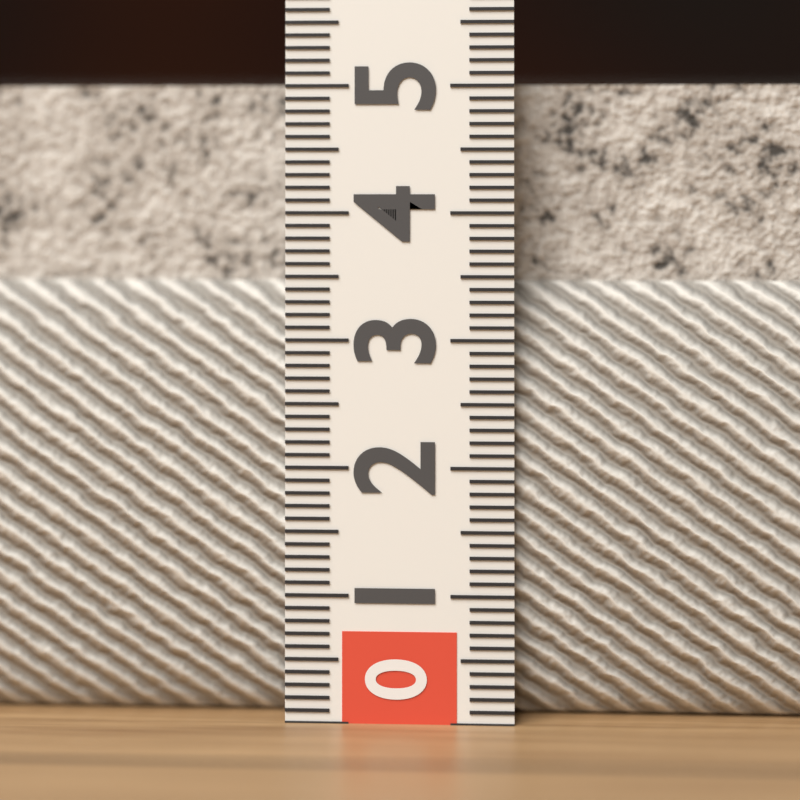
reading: 5.1 (no unit)
